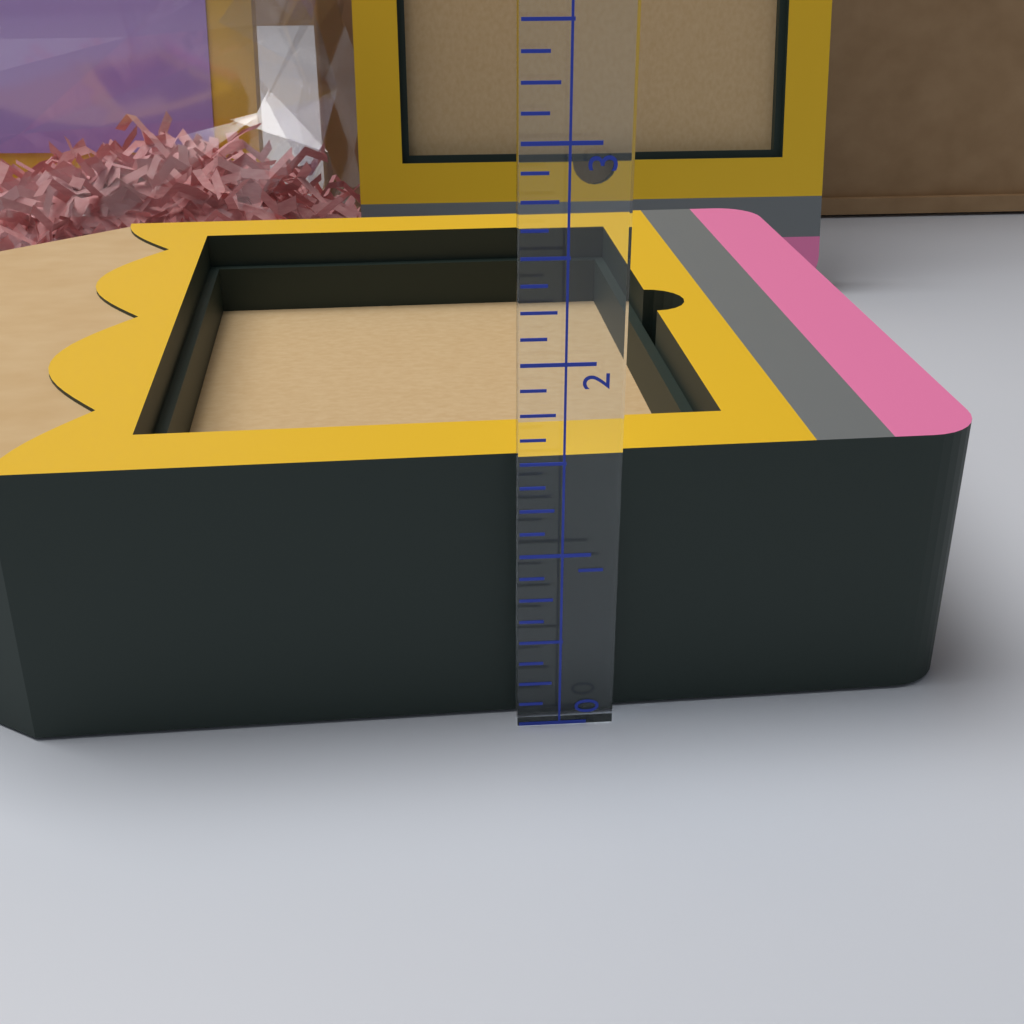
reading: 1.500 (no unit)
